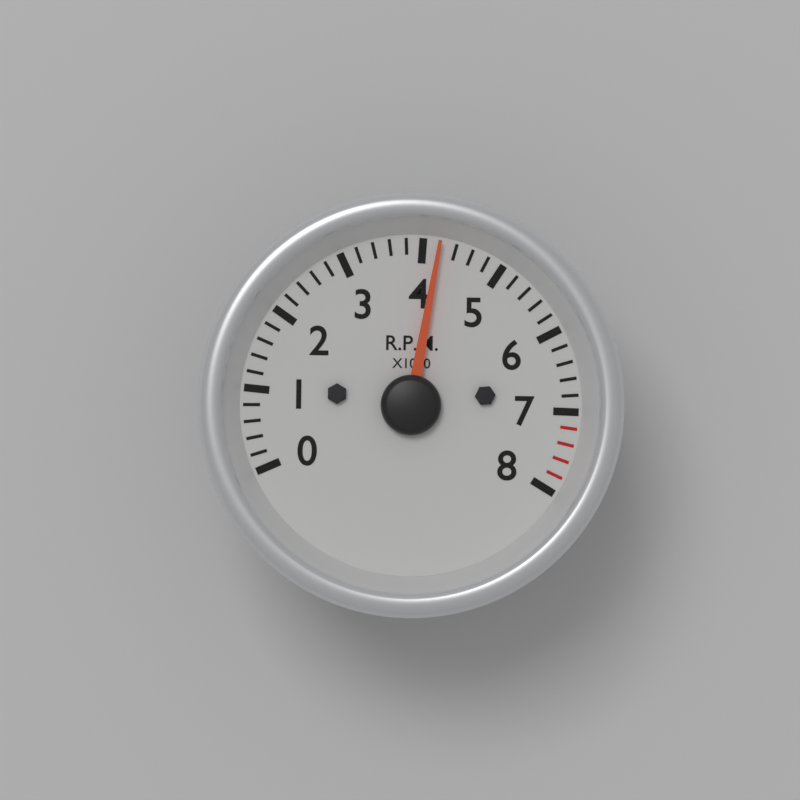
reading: 4200 RPM
